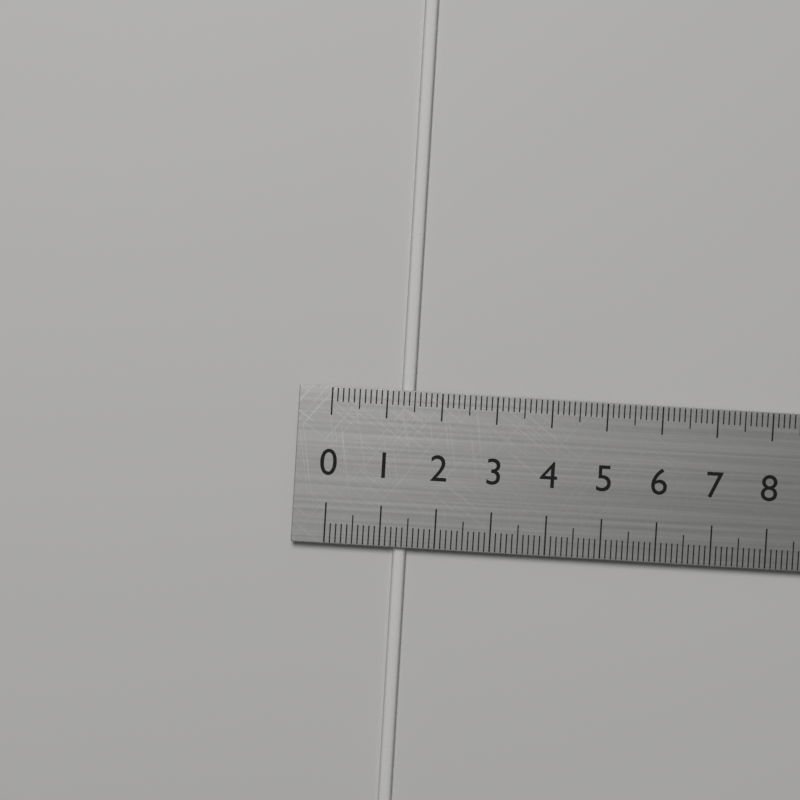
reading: 1.5 cm
